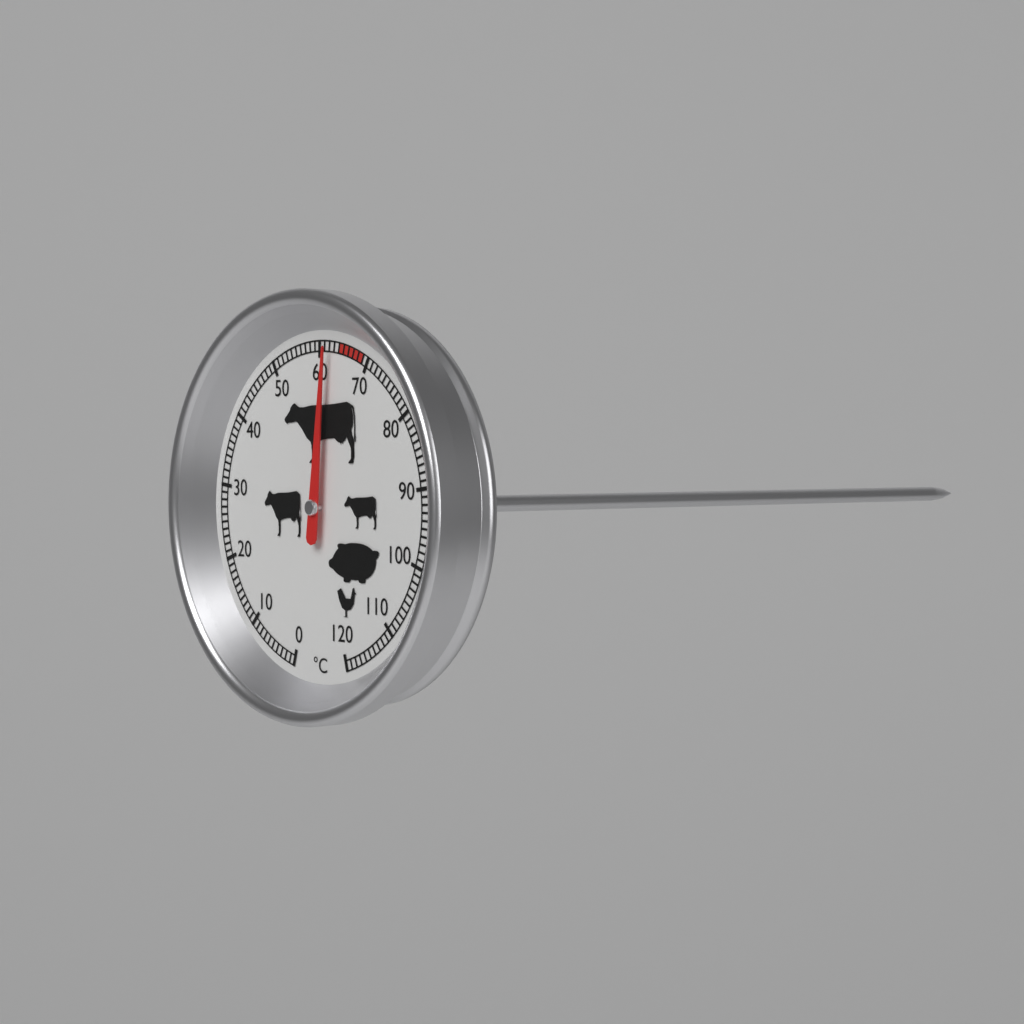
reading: 62 °C
